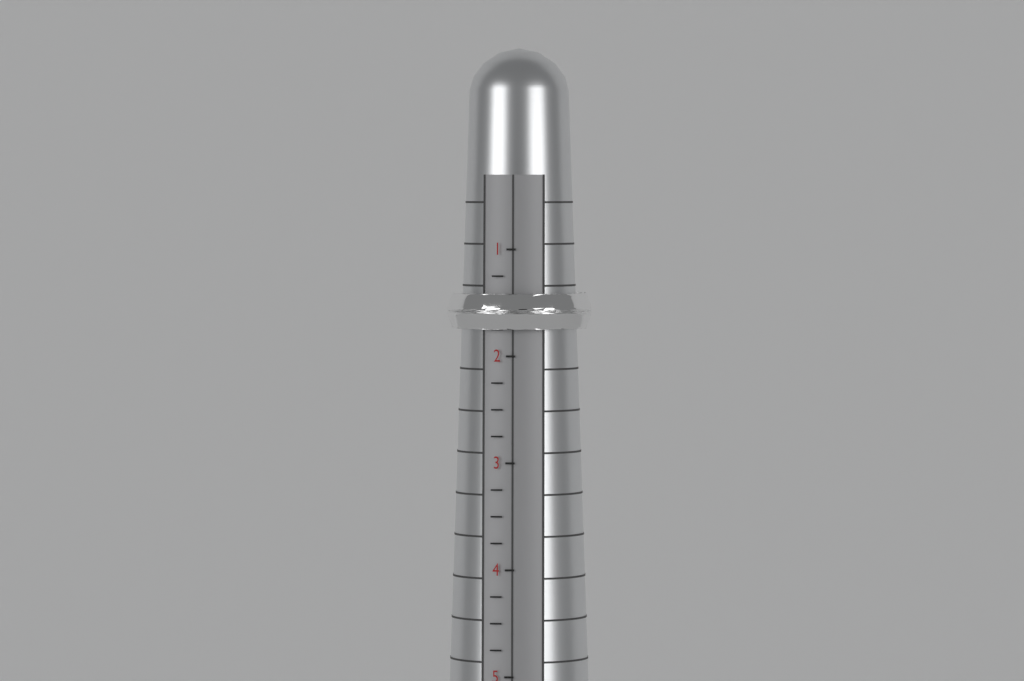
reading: 1.75 (no unit)
